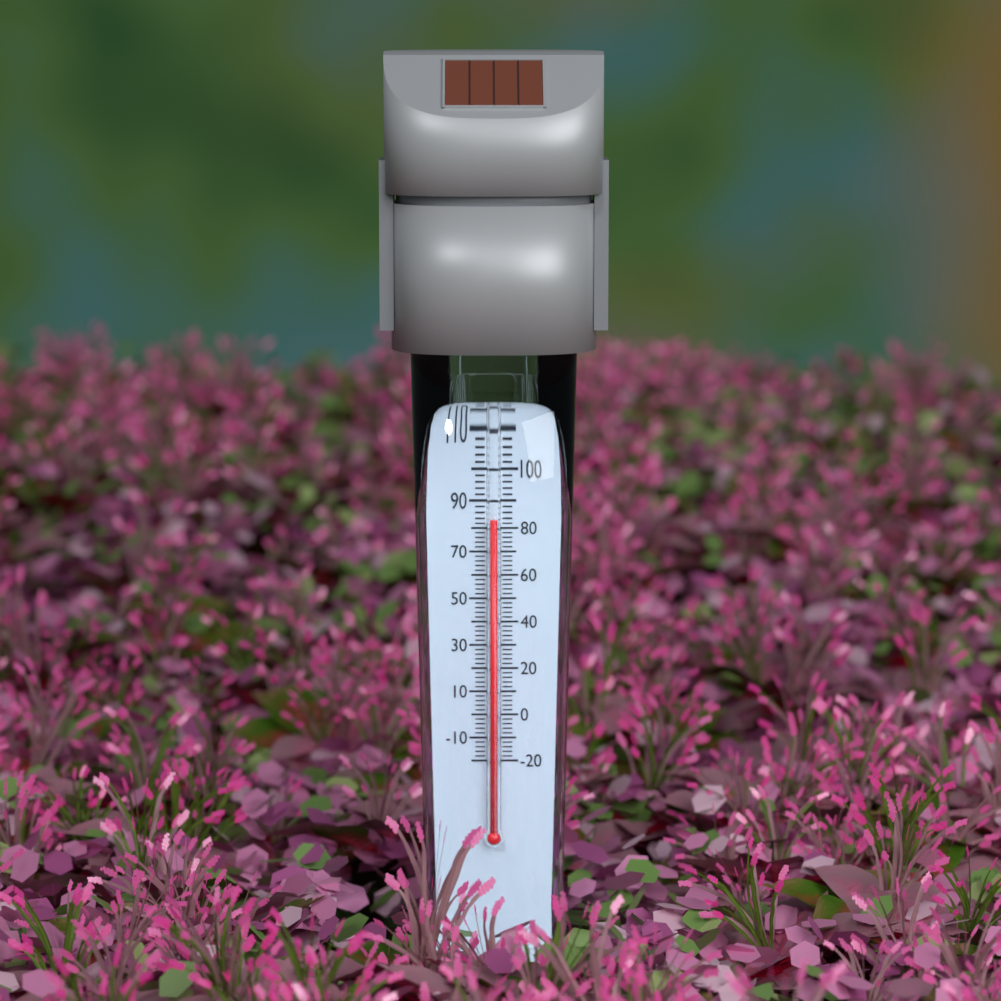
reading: 84 °F
